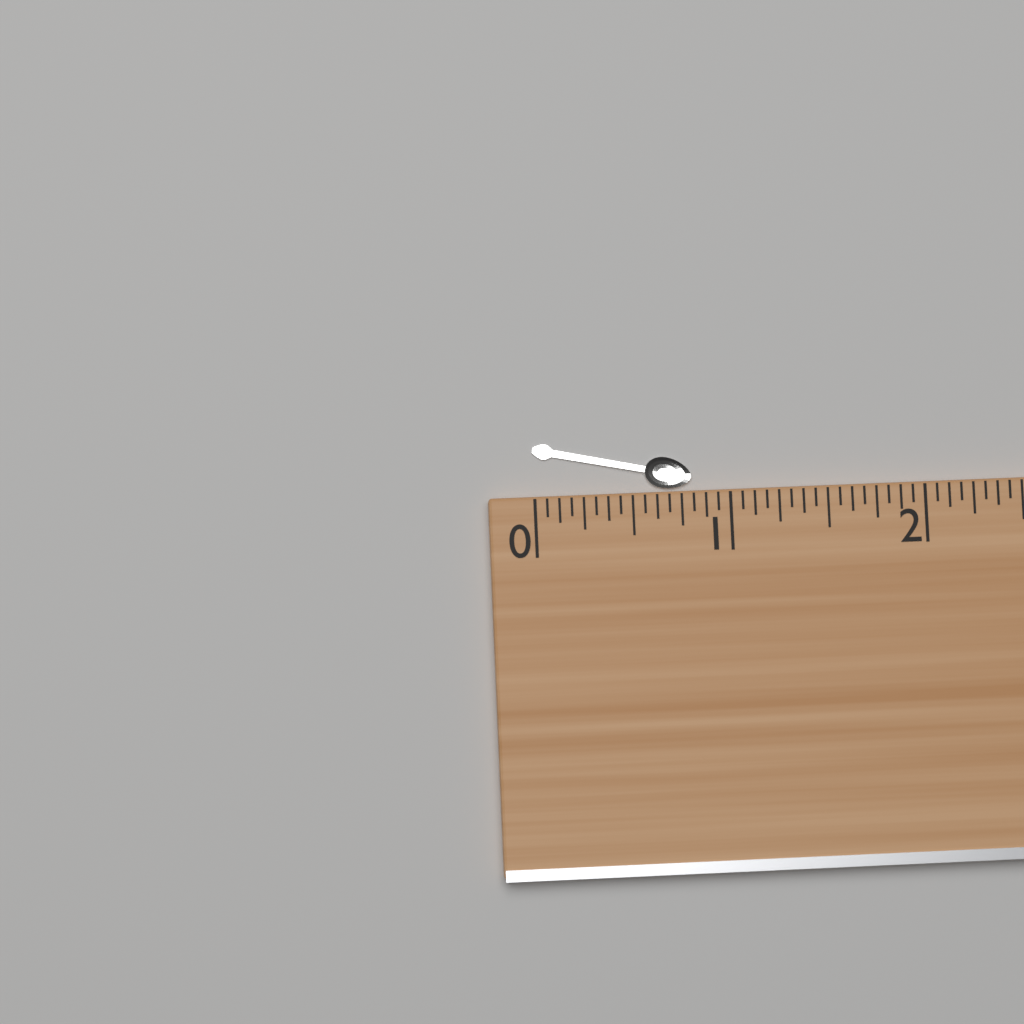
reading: 0.8125 (no unit)
